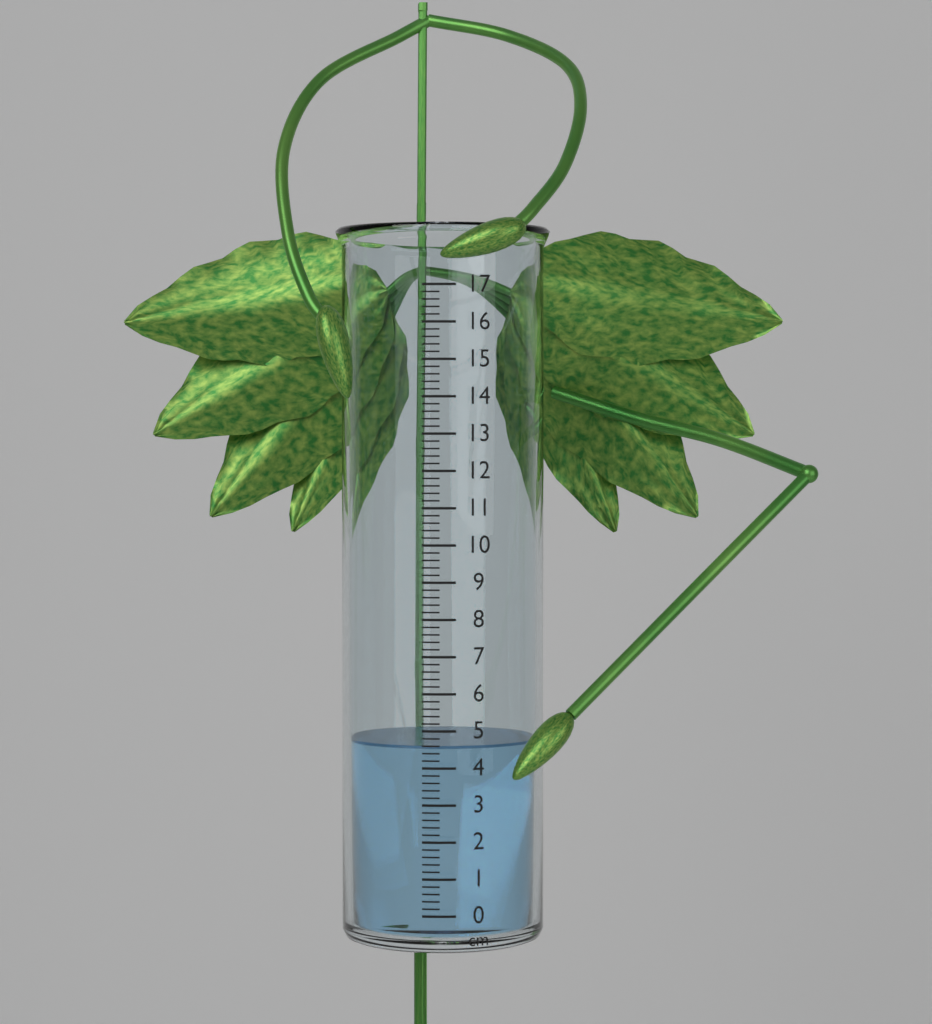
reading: 4.6 cm
